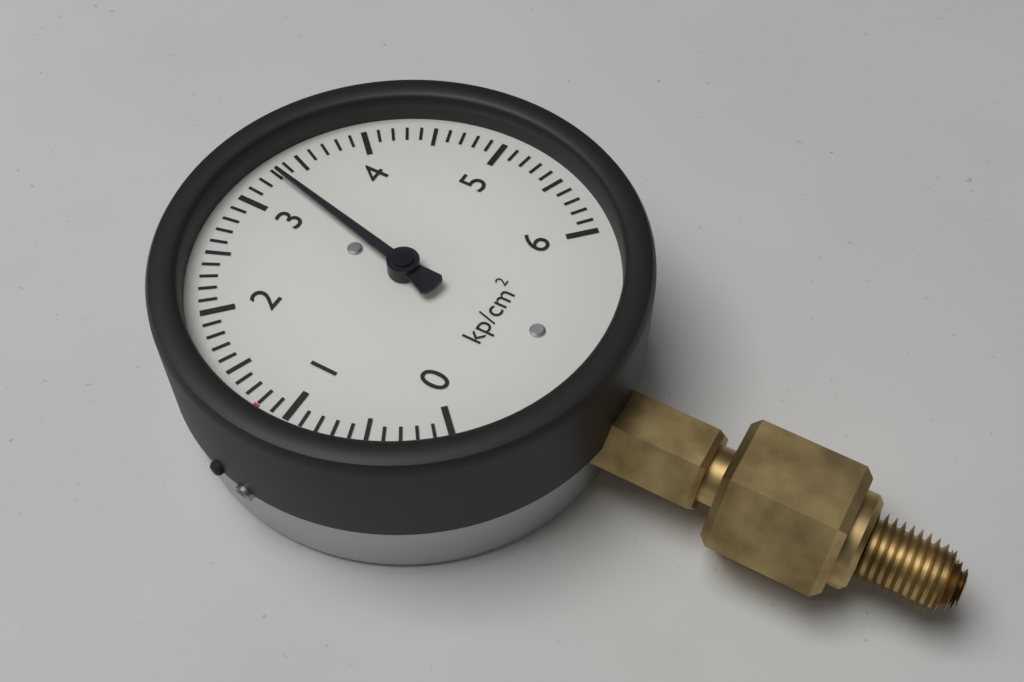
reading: 3.3 kp/cm²
